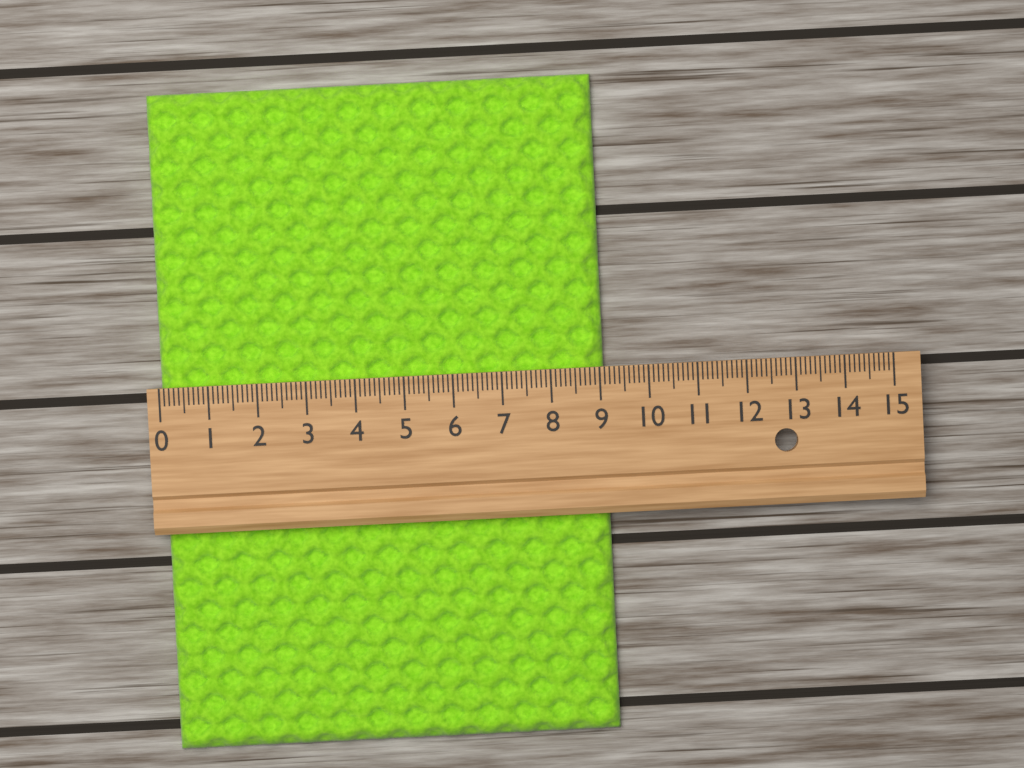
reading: 9.1 (no unit)
